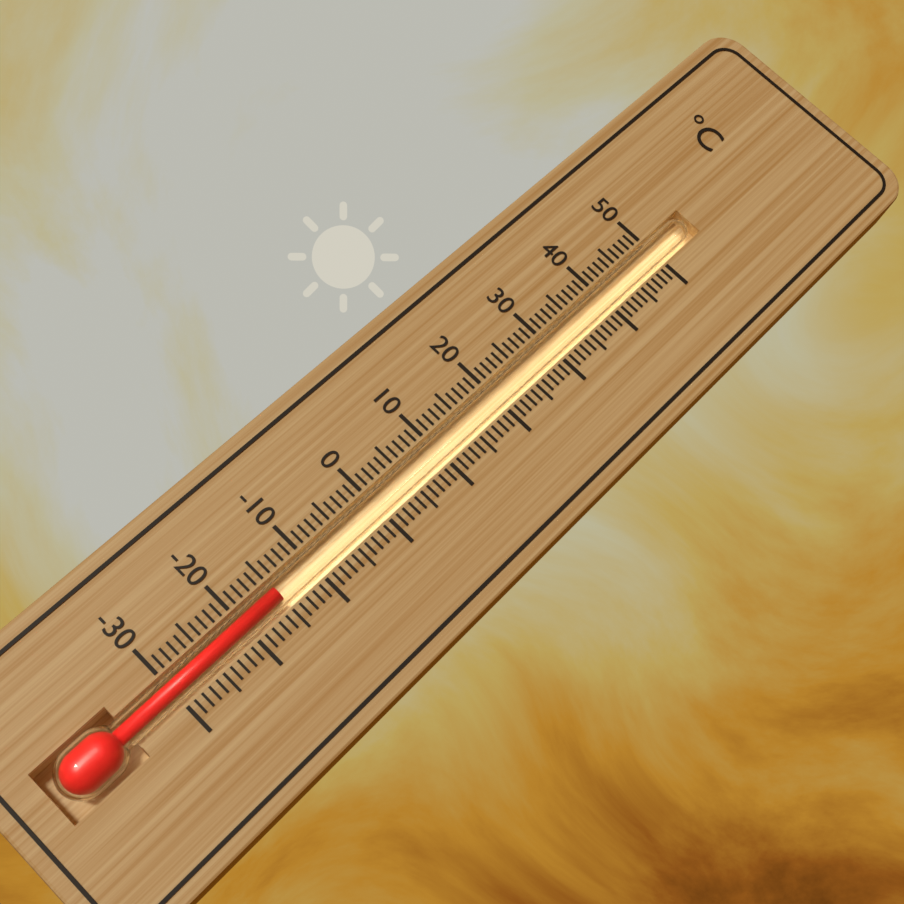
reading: -15 °C
